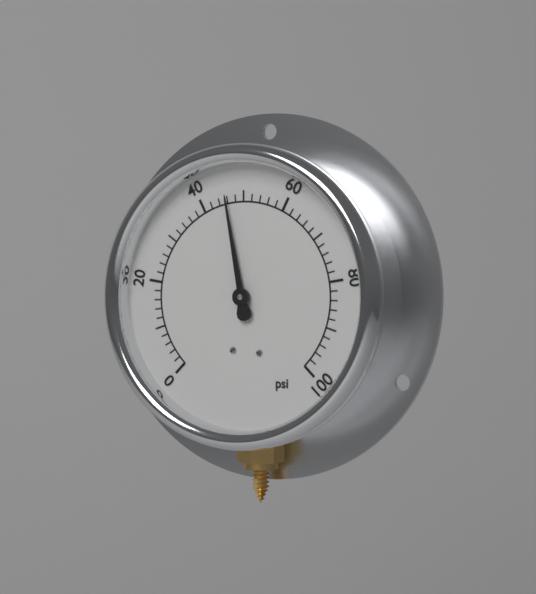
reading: 46 psi
